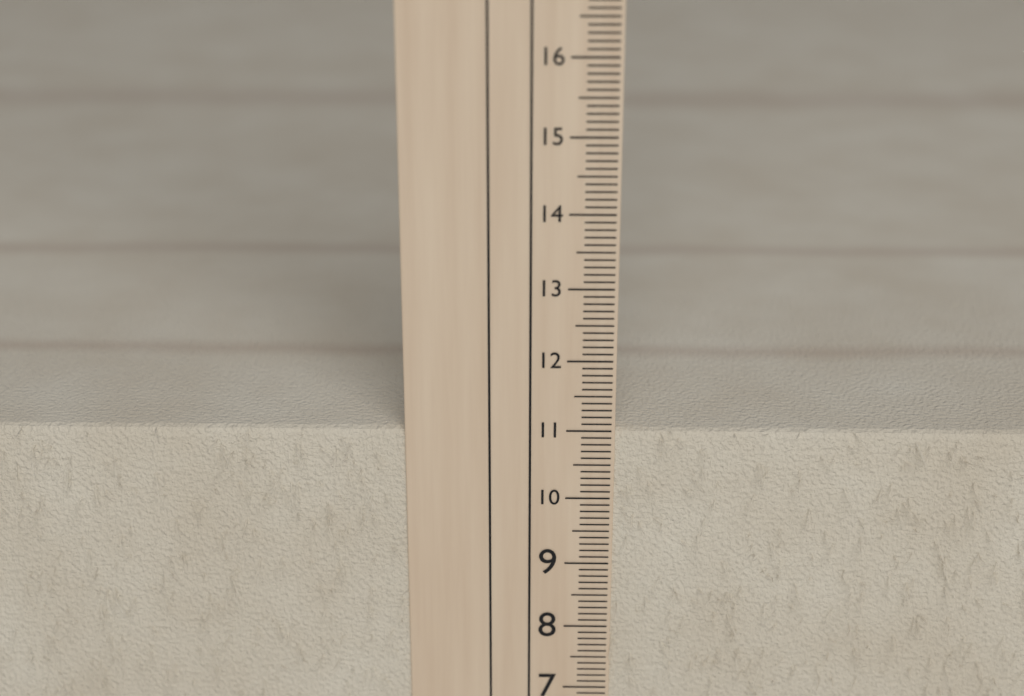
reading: 11.0 cm
